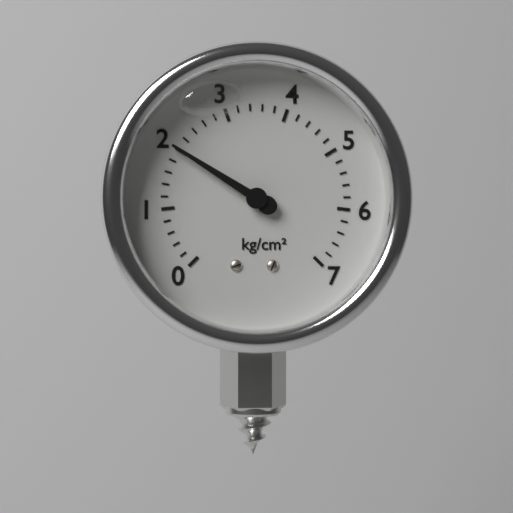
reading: 2.0 kg/cm²
